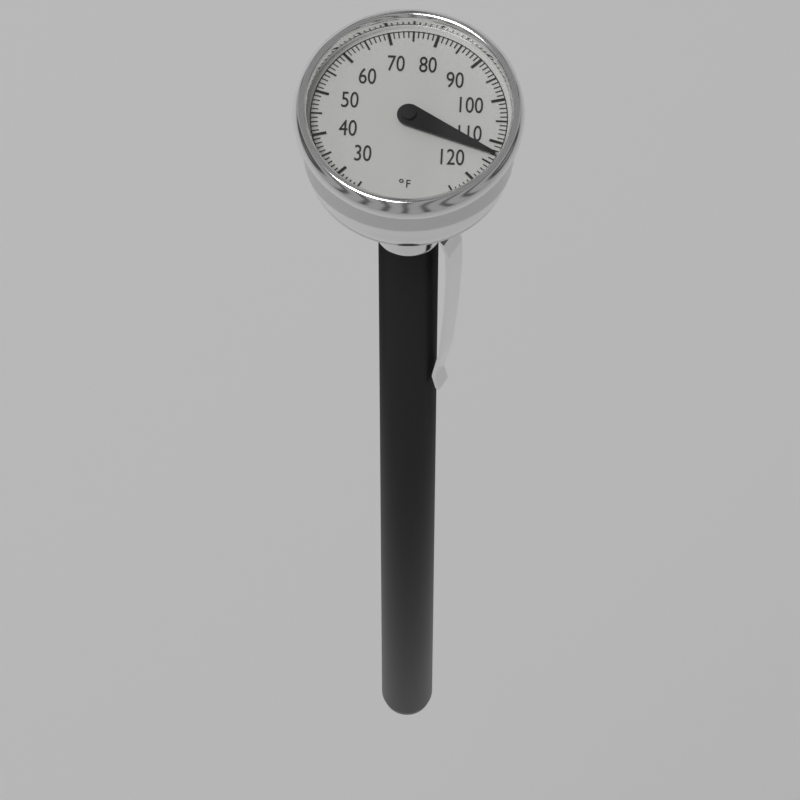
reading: 113 °F
